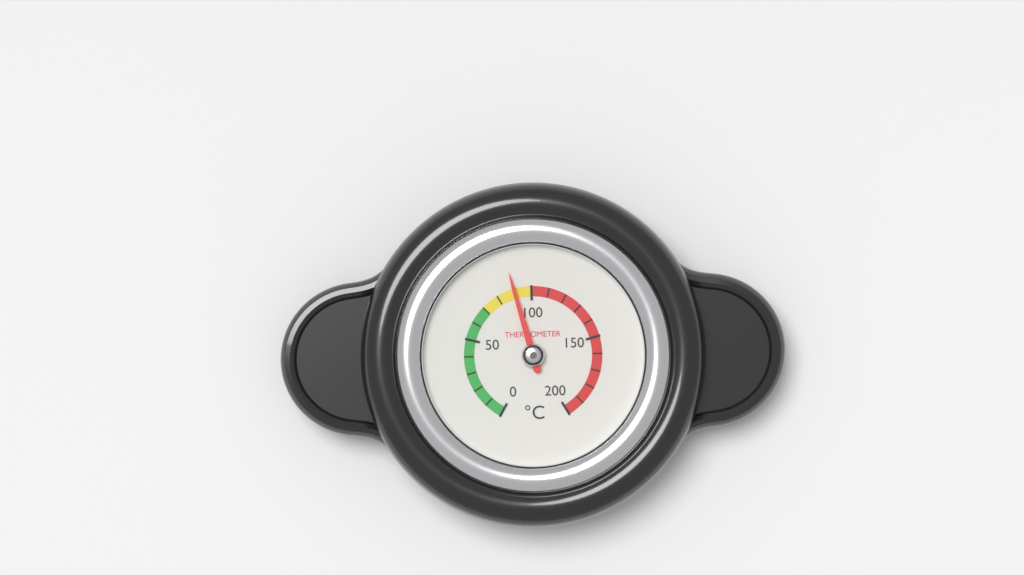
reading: 90 °C
